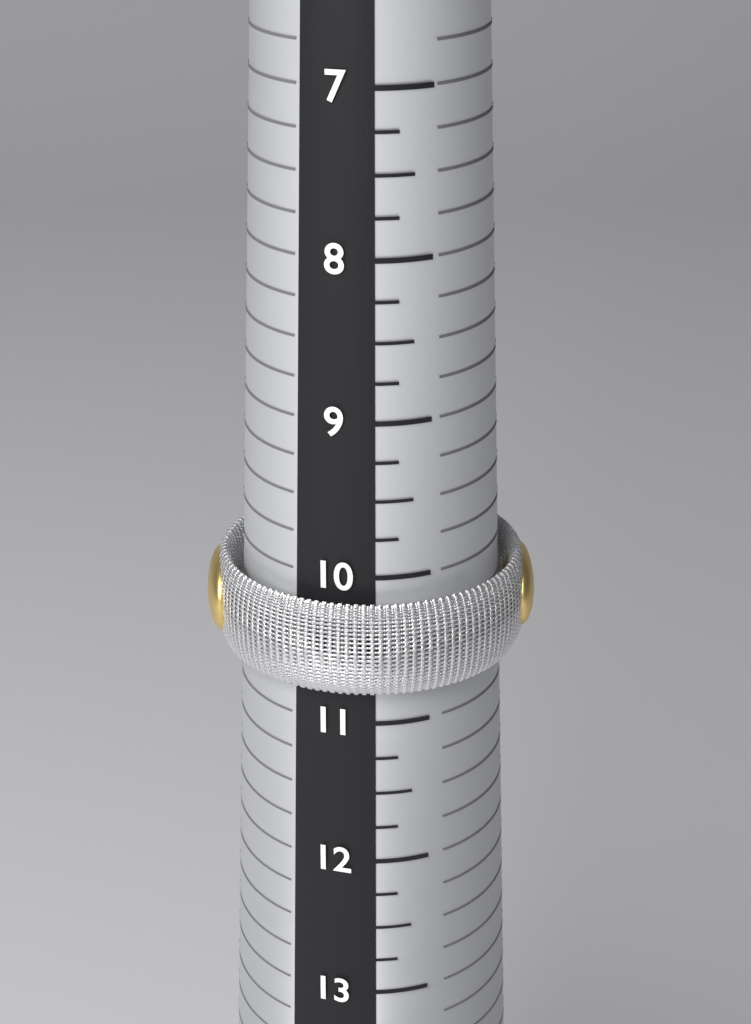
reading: 10.75 (no unit)
